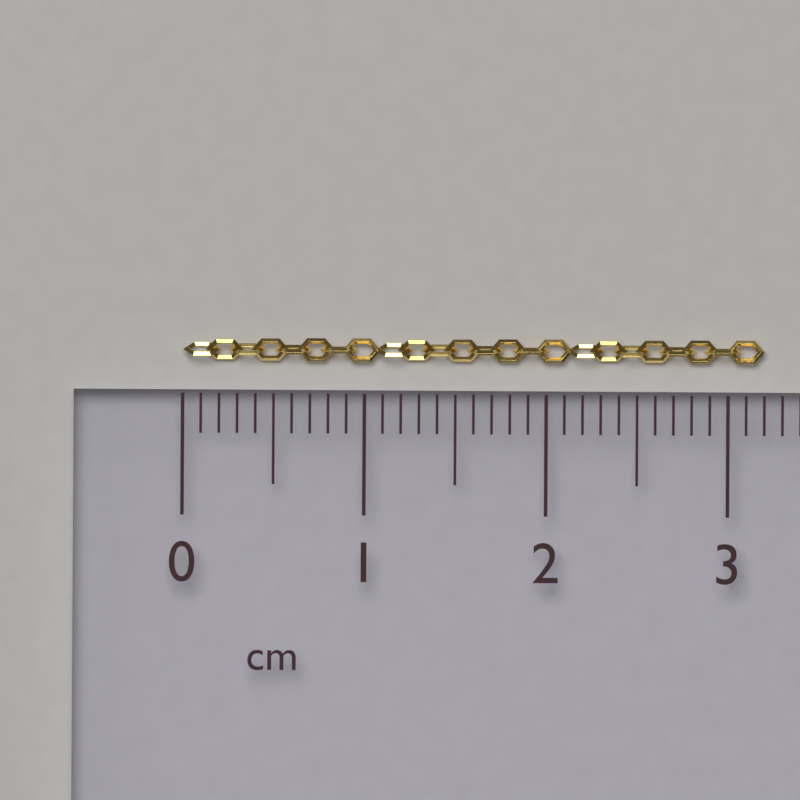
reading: 3.2 cm
